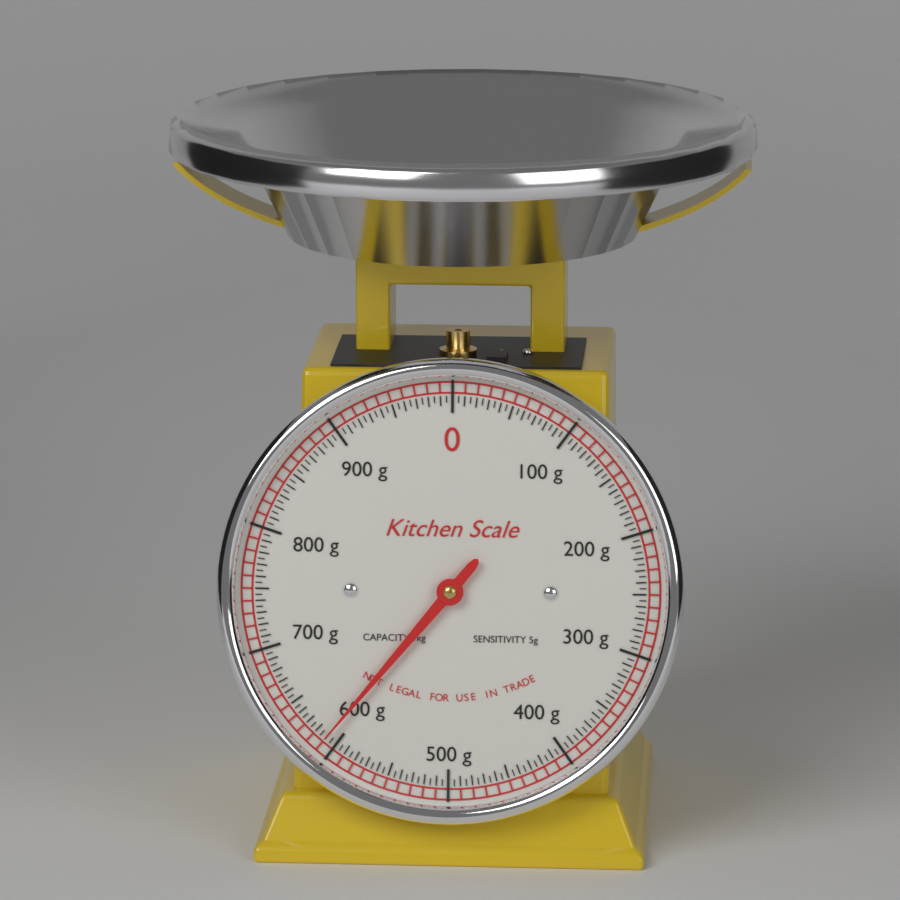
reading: 610 g
